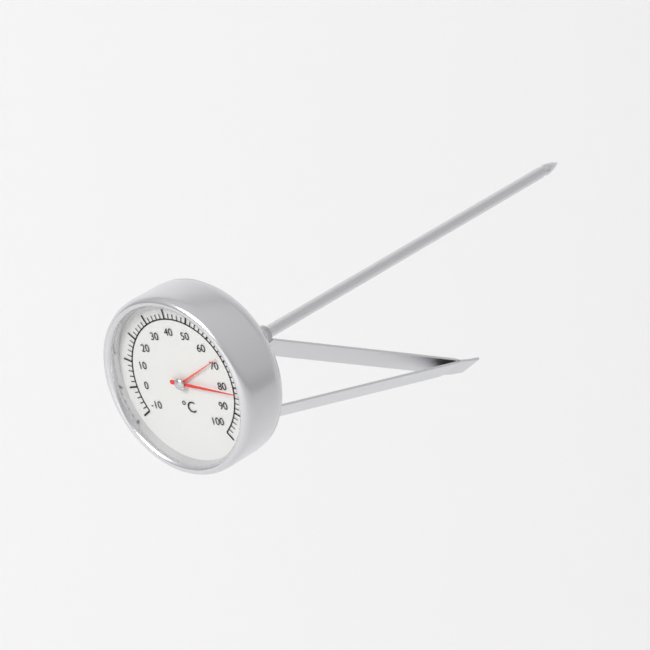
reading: 82 °C
